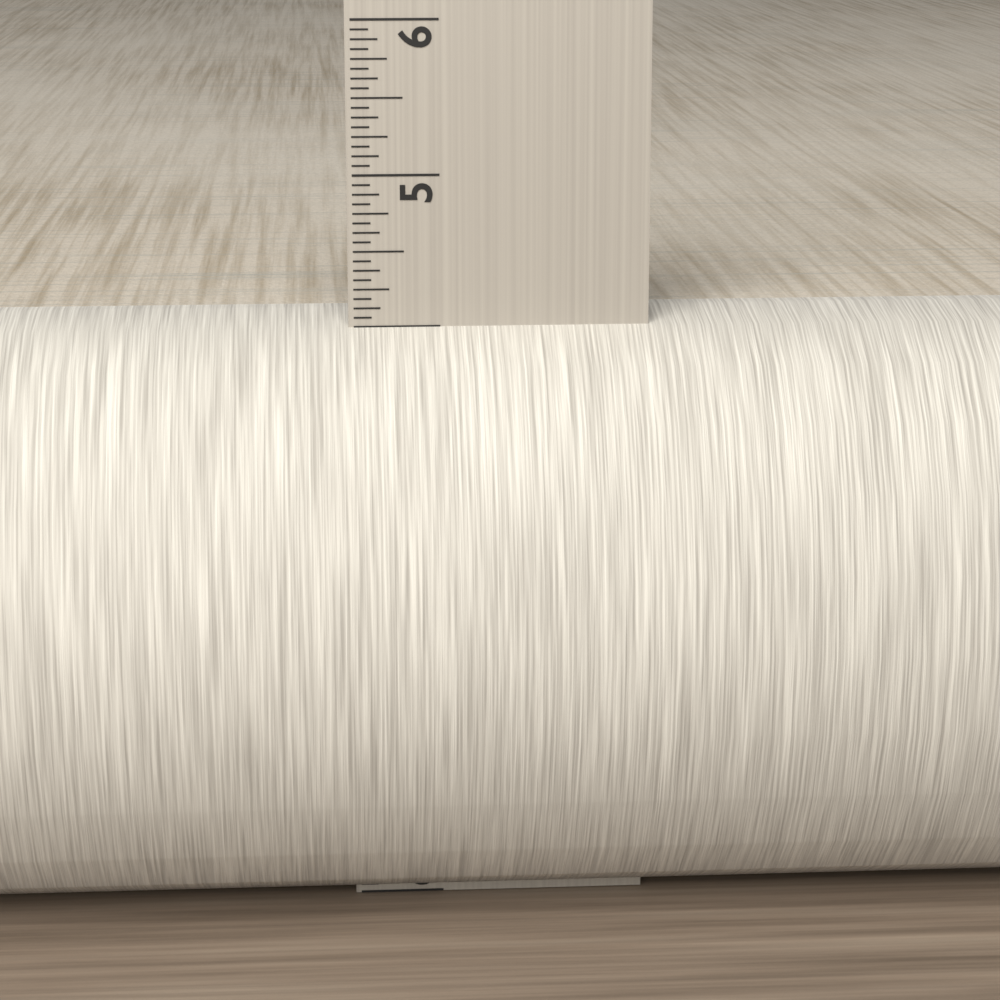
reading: 4.0625 in
